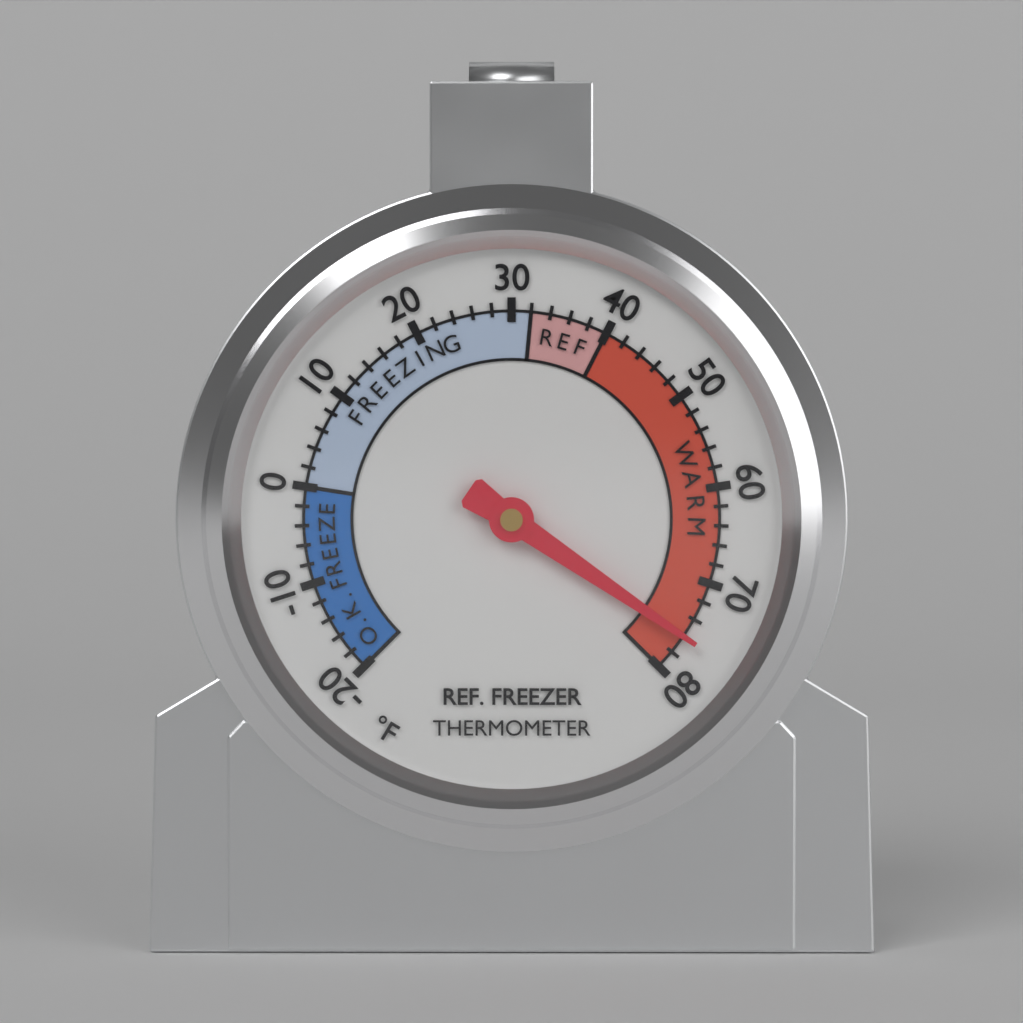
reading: 76 °F
